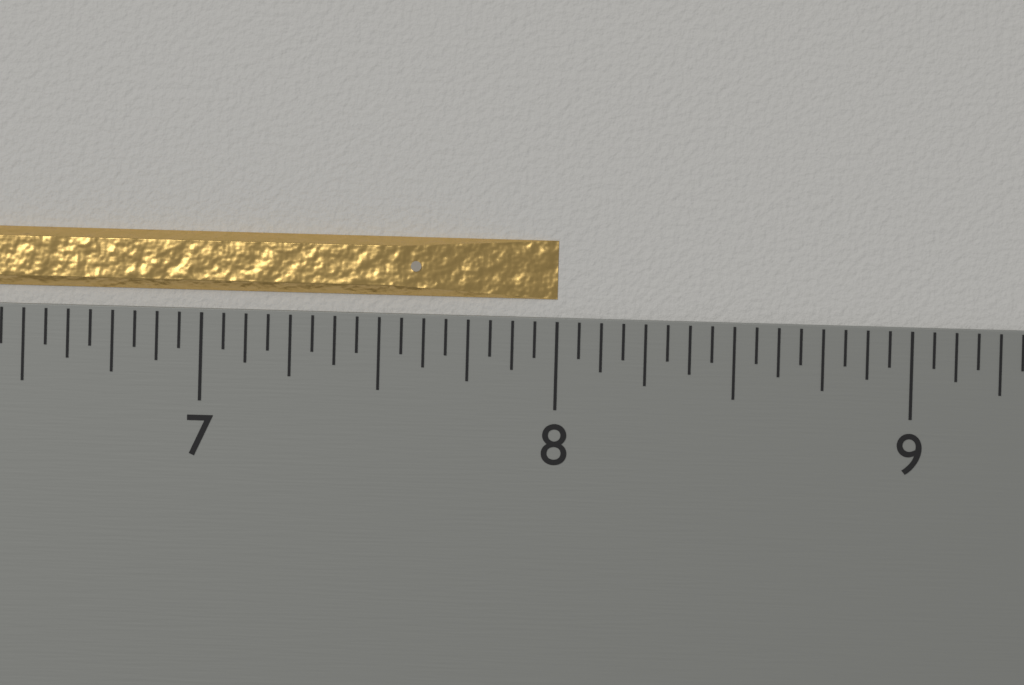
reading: 8.0000 inch
